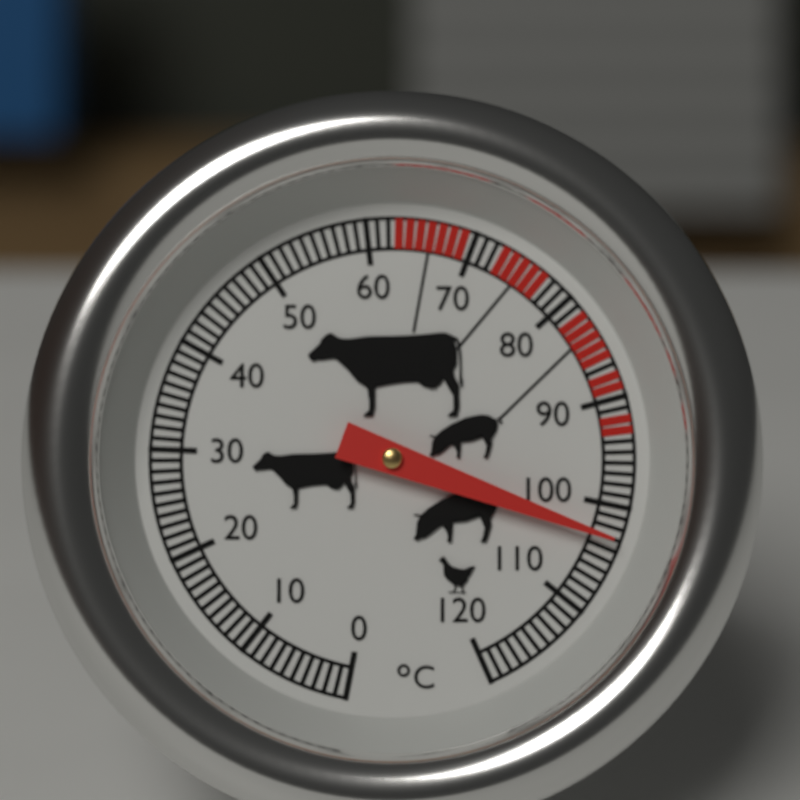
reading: 103 °C
